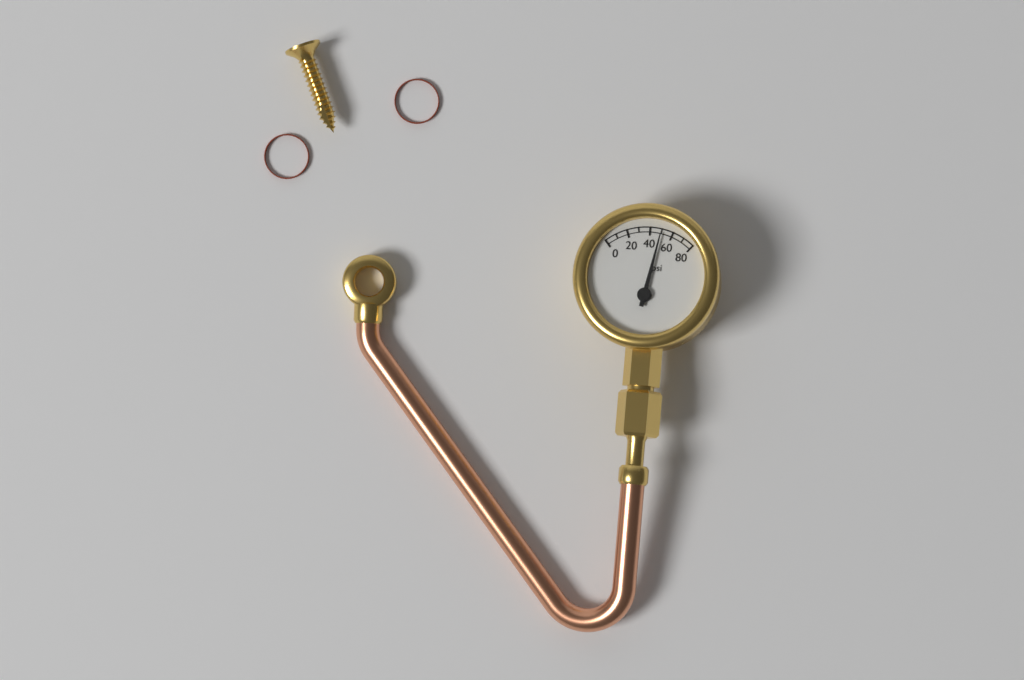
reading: 50 psi
